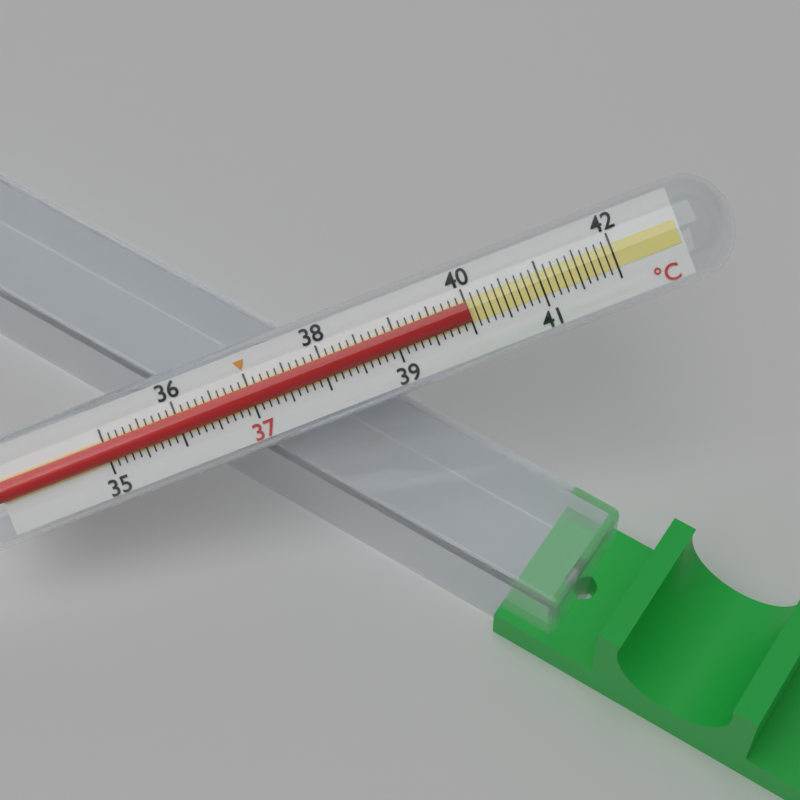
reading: 40.0 °C
